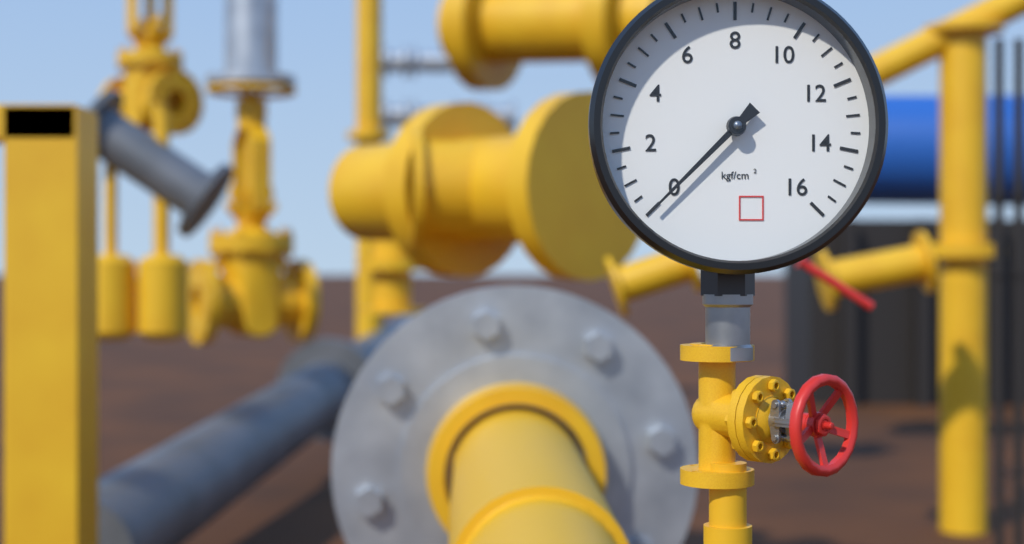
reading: 0.0 kgf/cm²
